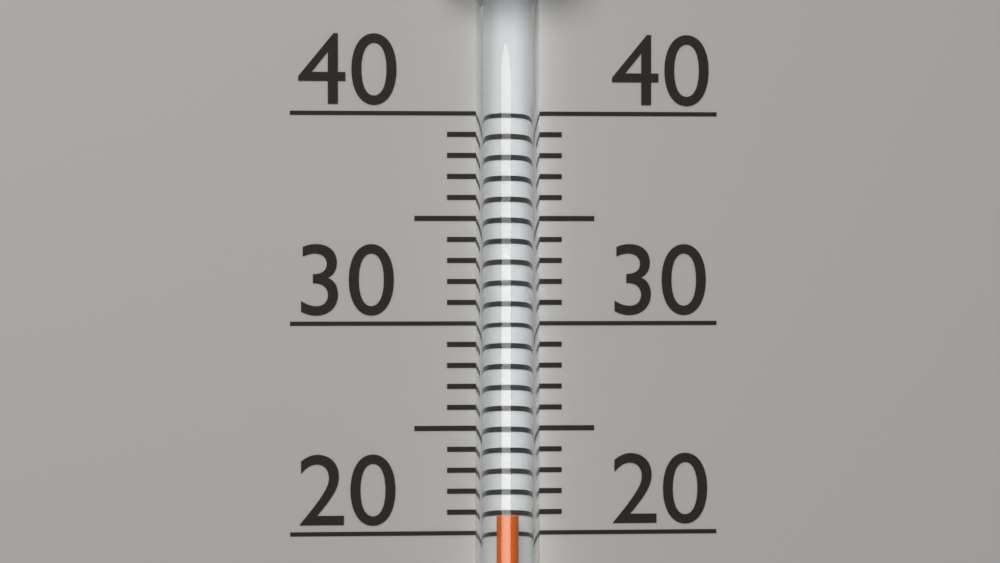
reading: 21 (no unit)
